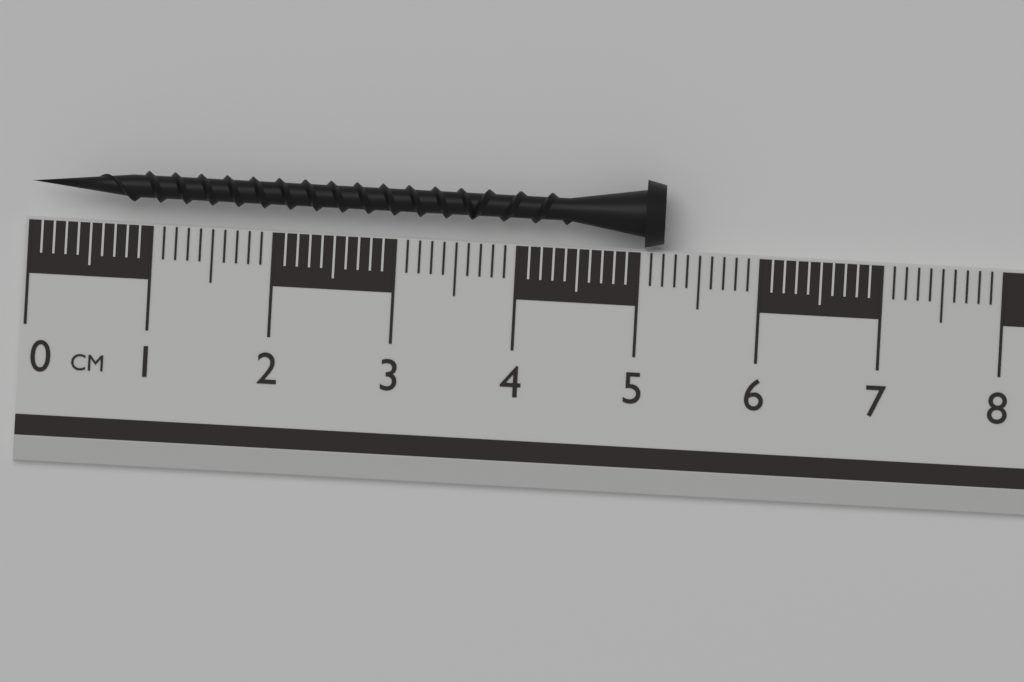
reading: 5.2 cm
